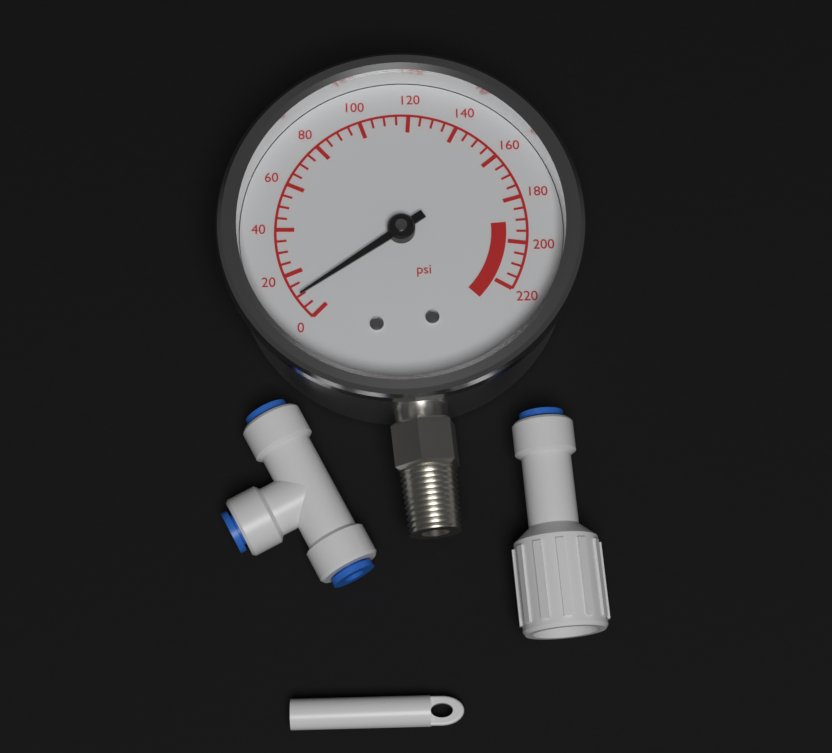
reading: 10 psi
